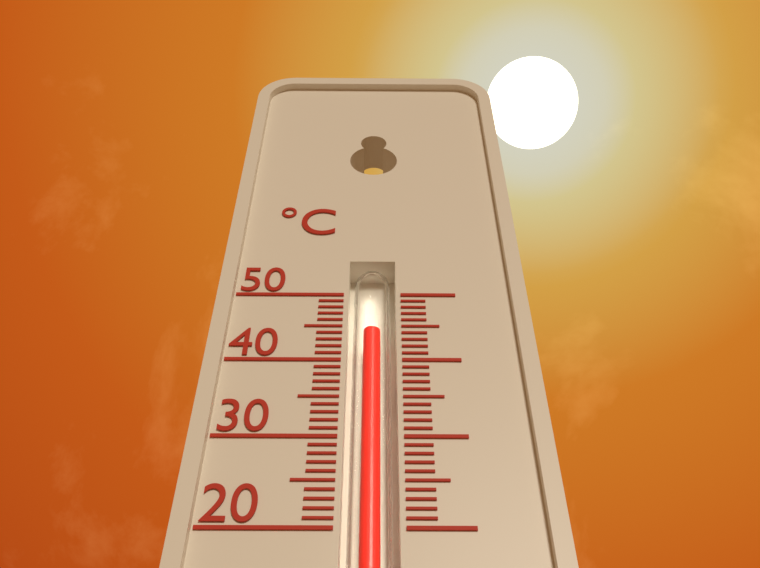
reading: 45 °C
